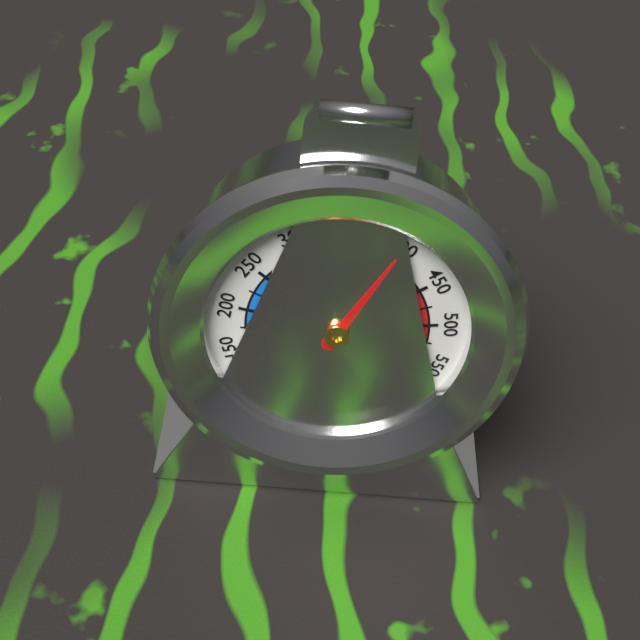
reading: 400 °F
